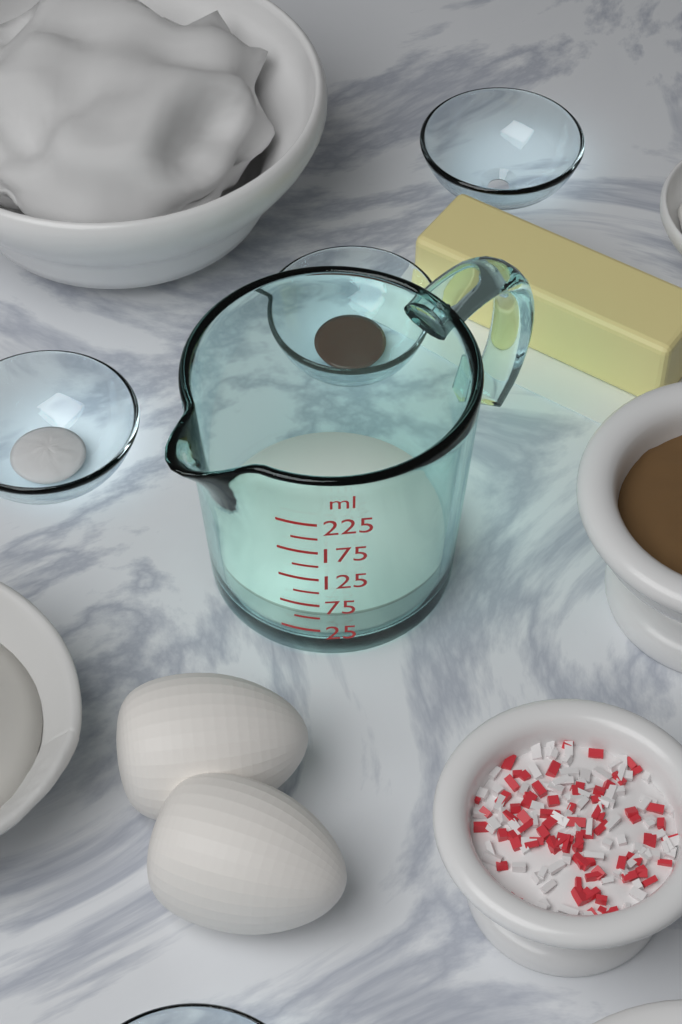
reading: 50 ml
